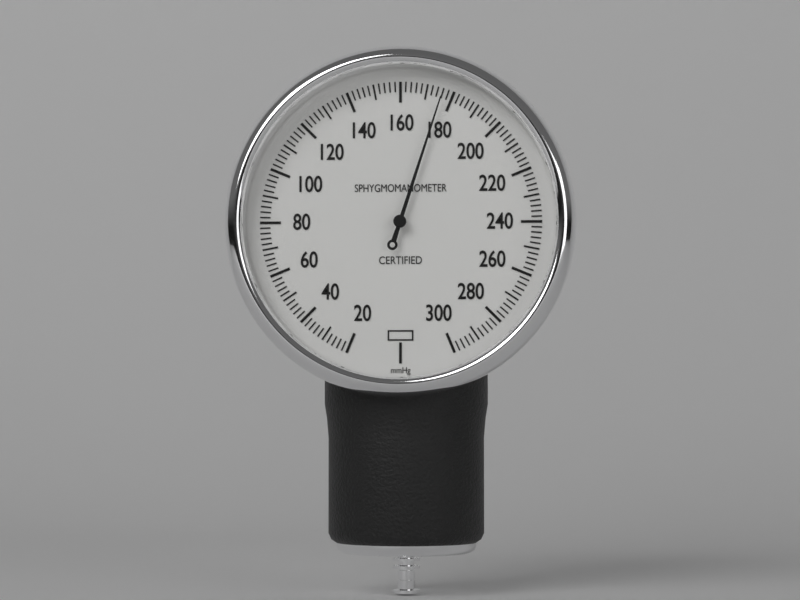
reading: 176 mmHg
